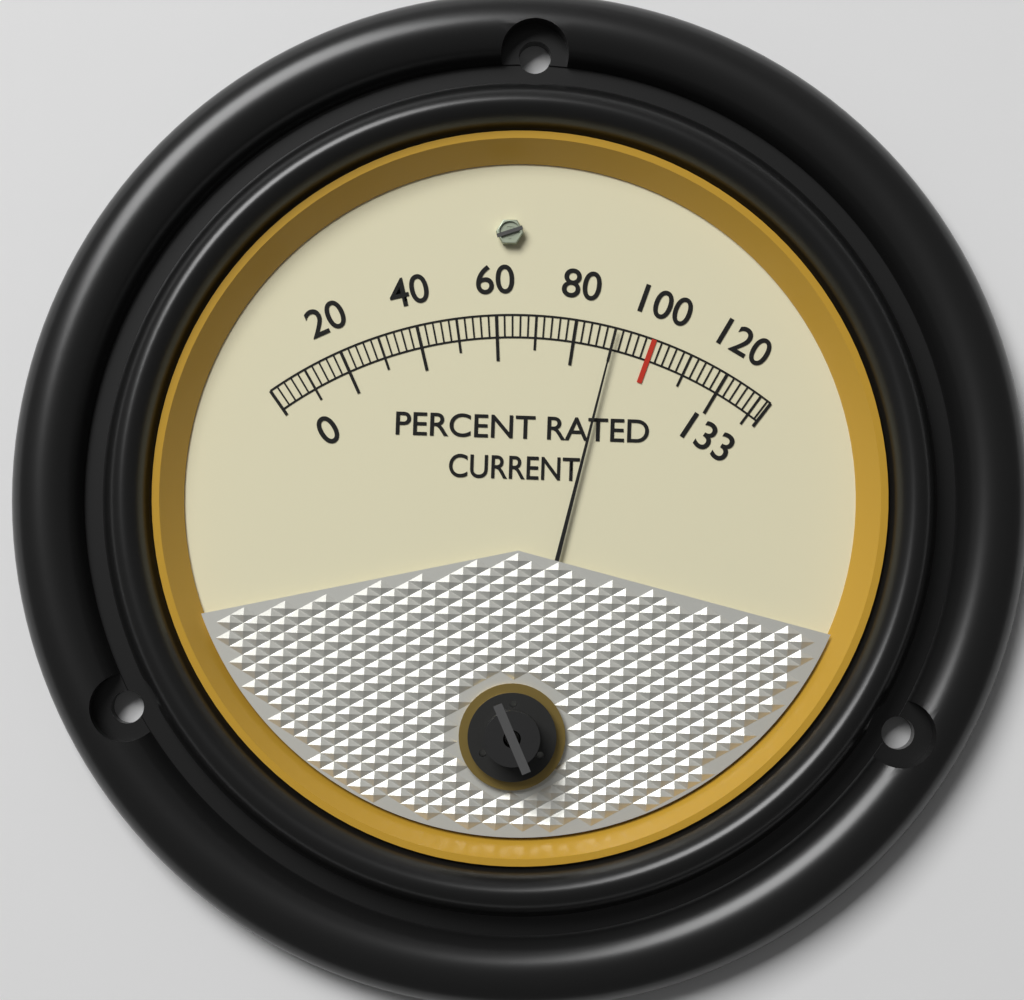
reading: 90 %
